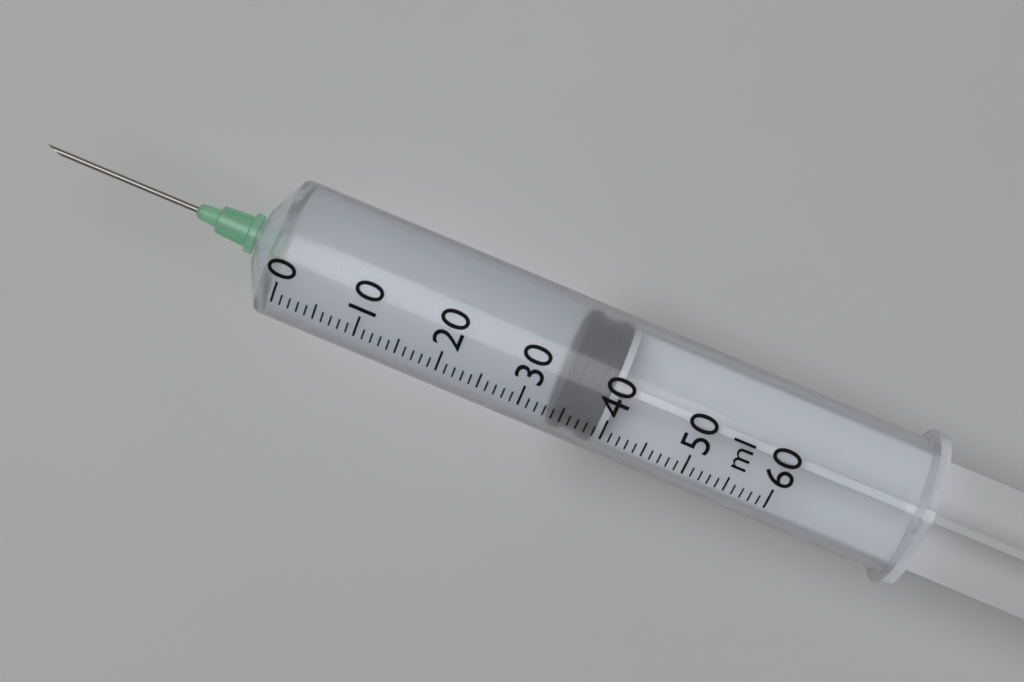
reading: 34 ml
